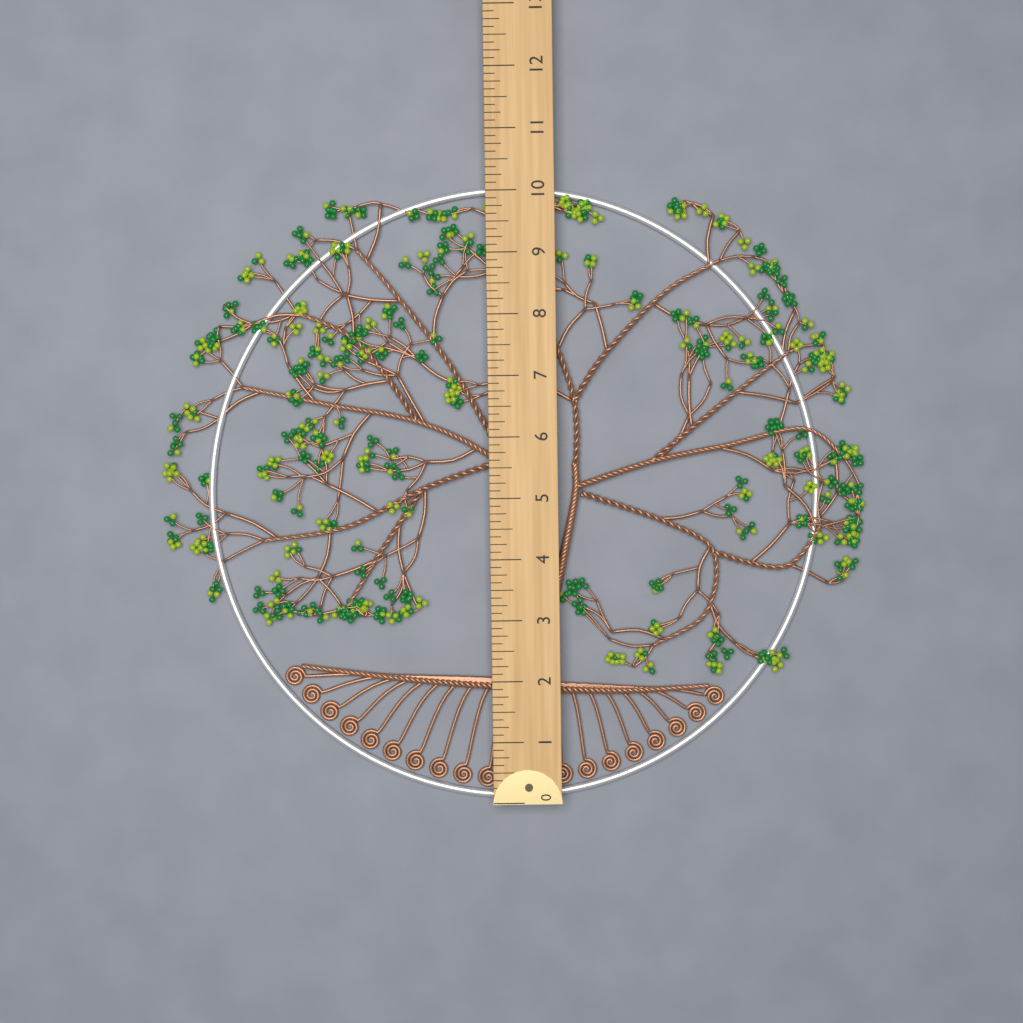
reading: 10.125 (no unit)
